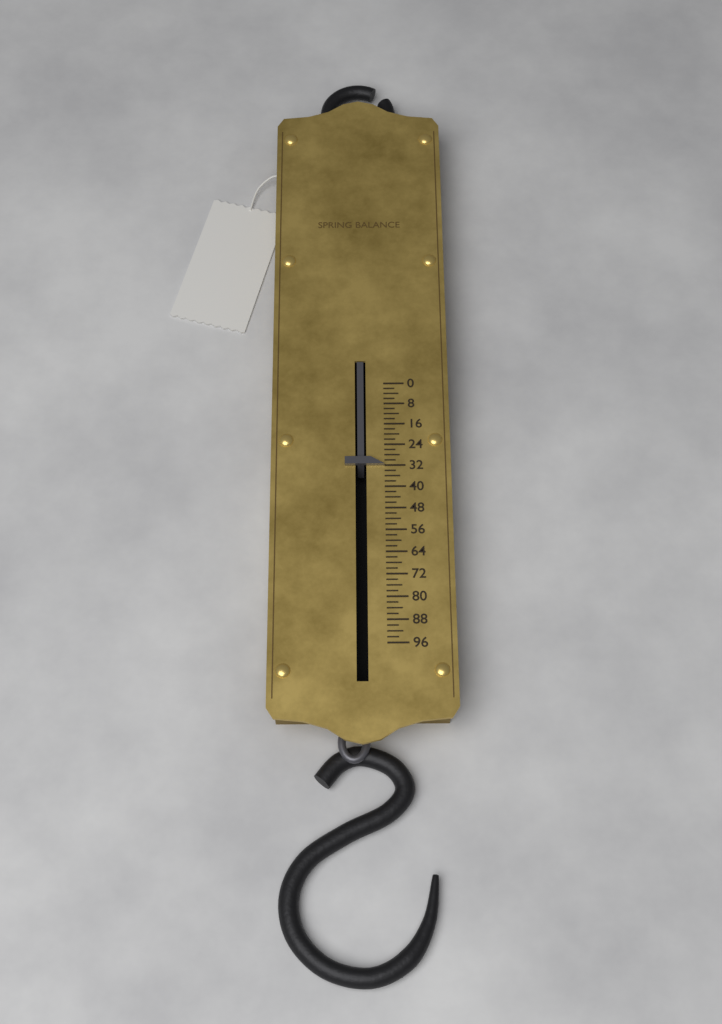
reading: 32 (no unit)
